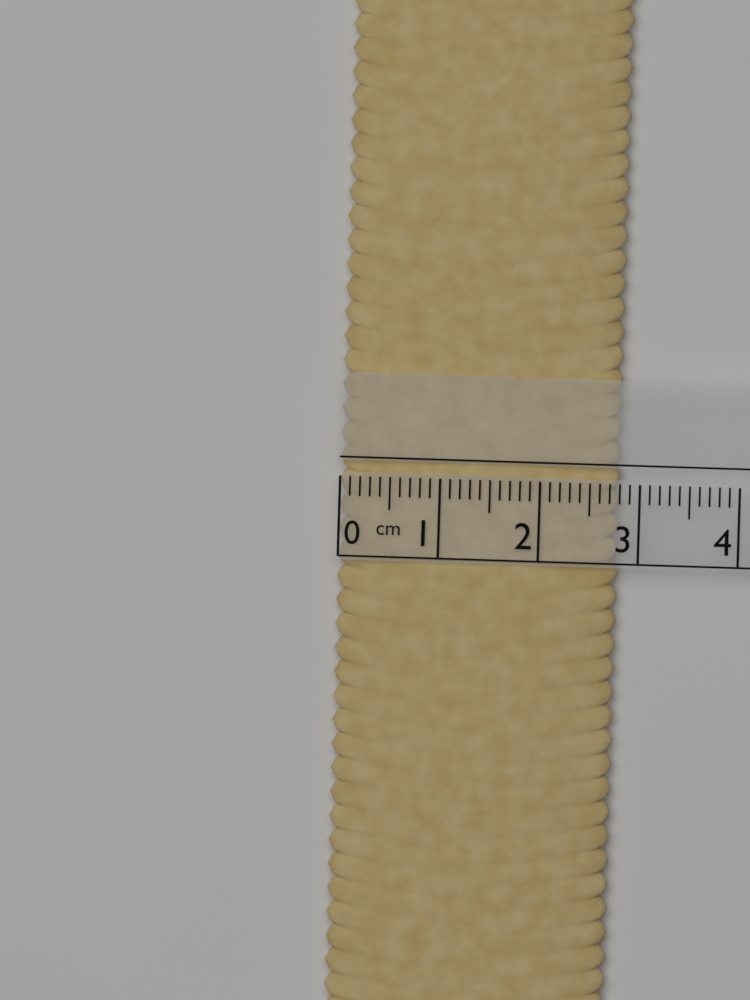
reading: 2.8 cm
